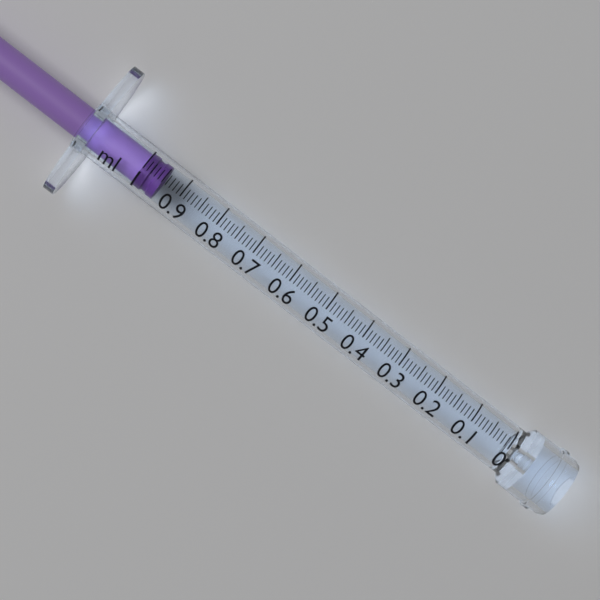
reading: 0.95 ml
